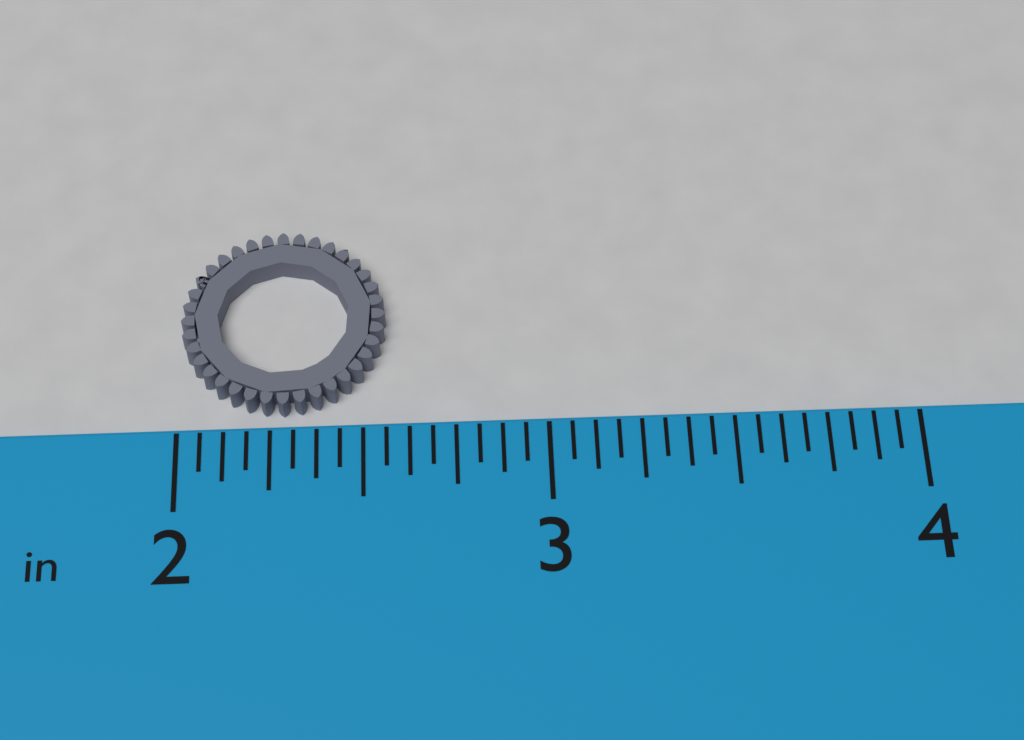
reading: 2.5625 in
